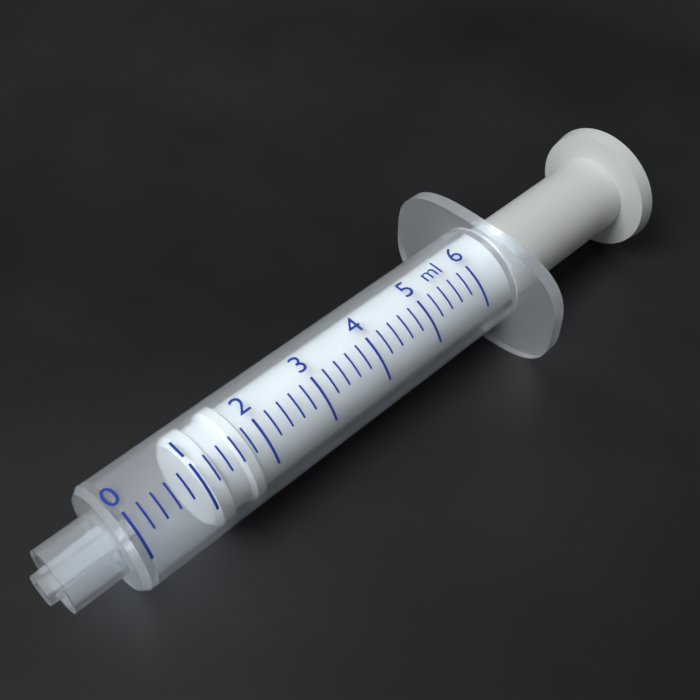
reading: 1.0 ml
